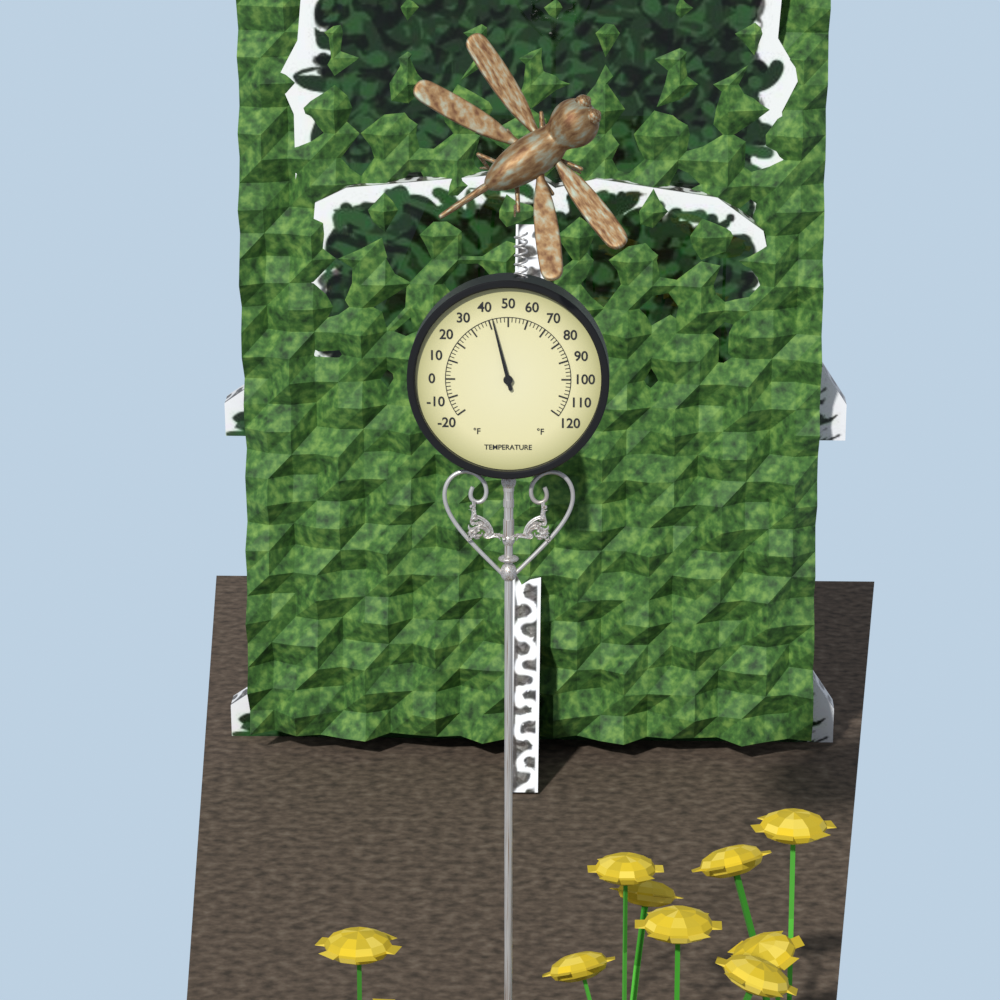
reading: 42 °F
